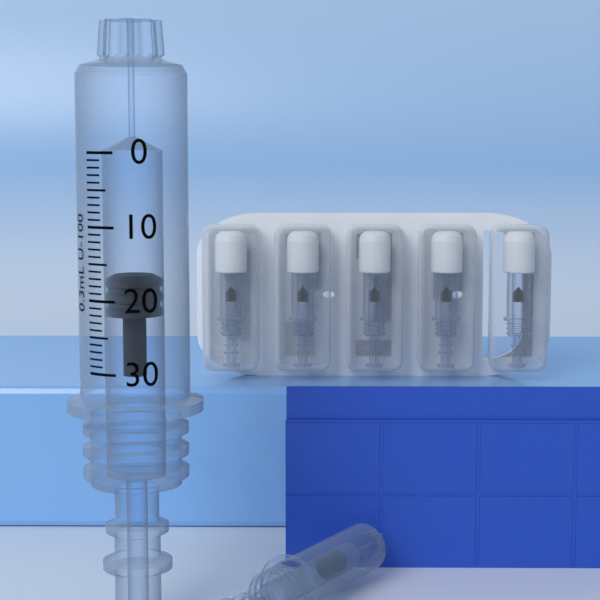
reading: 17 units
